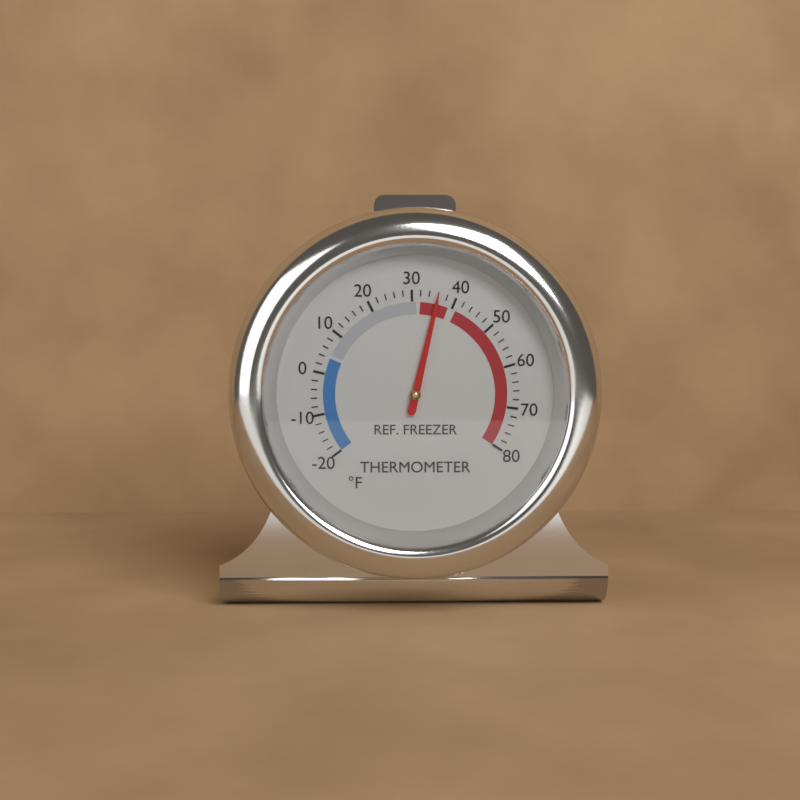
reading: 36 °F
